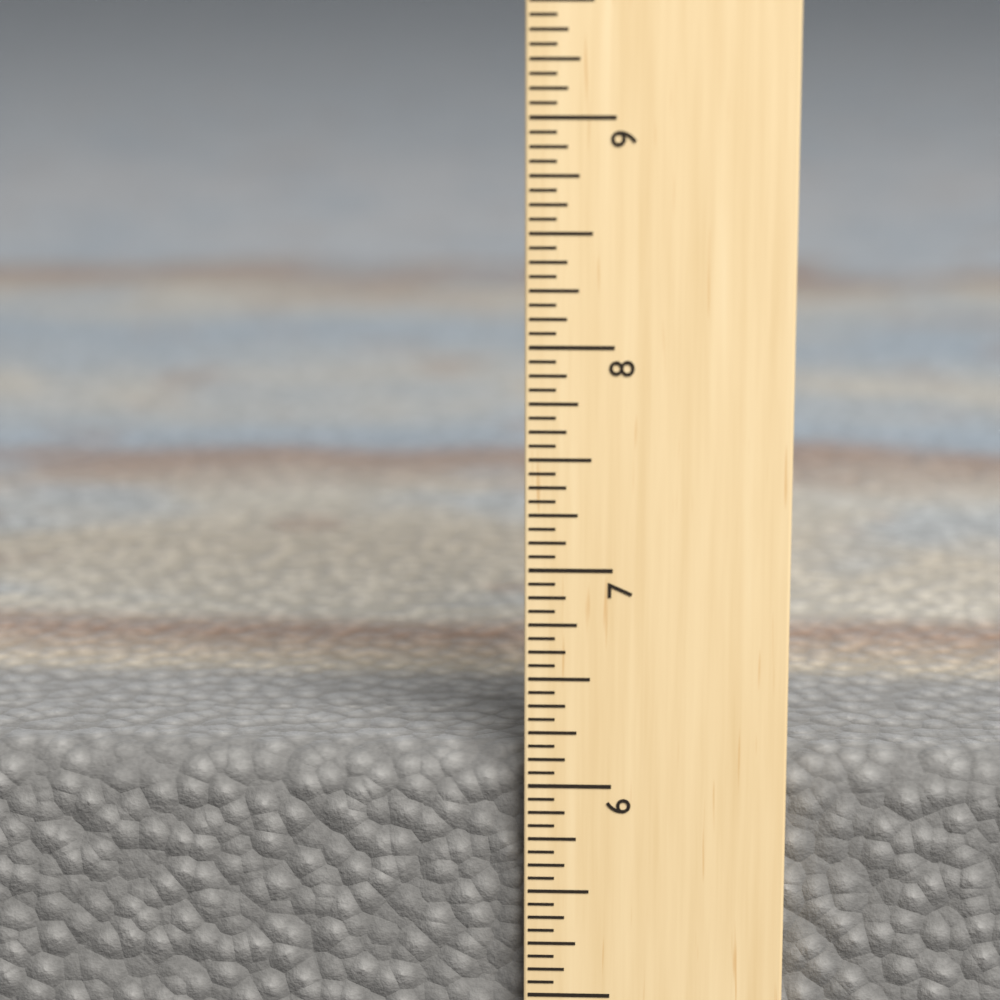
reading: 6.1250 in
